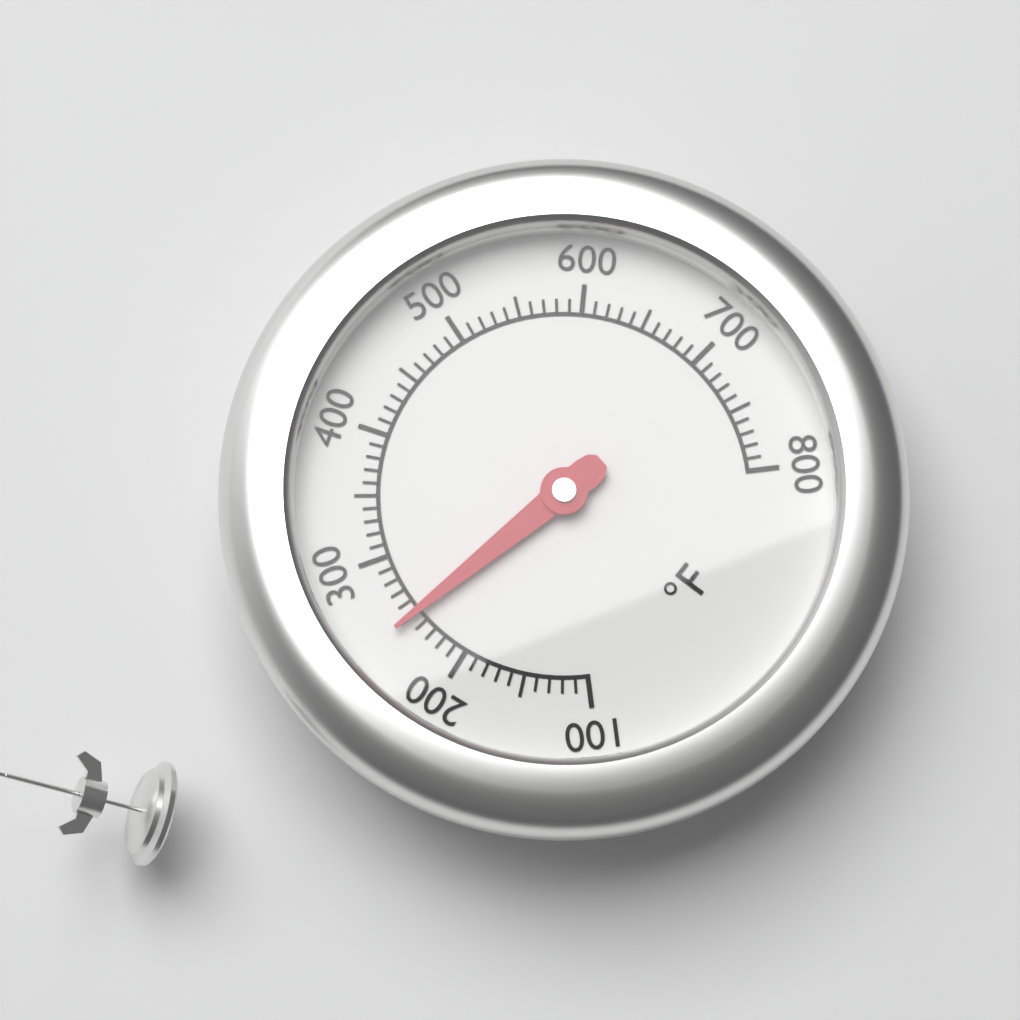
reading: 250 °F
